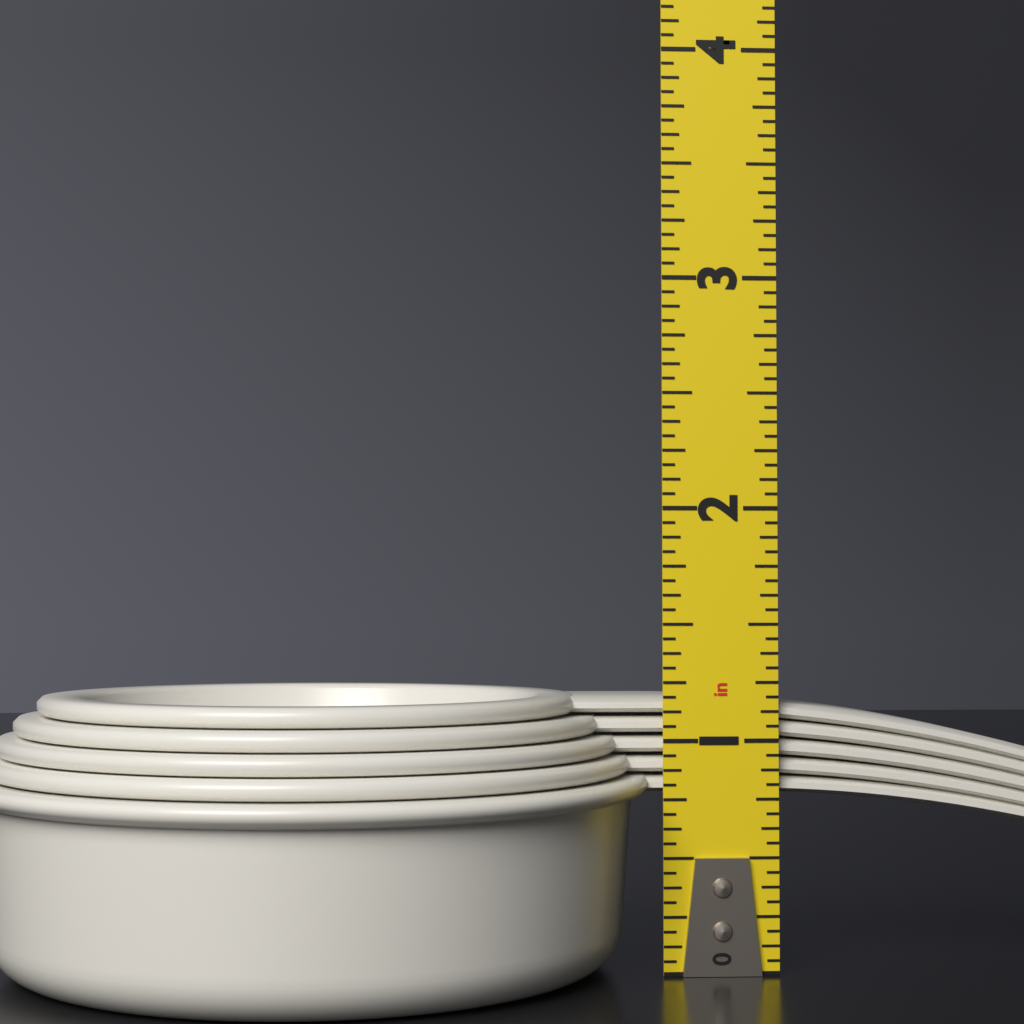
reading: 1.1875 in
